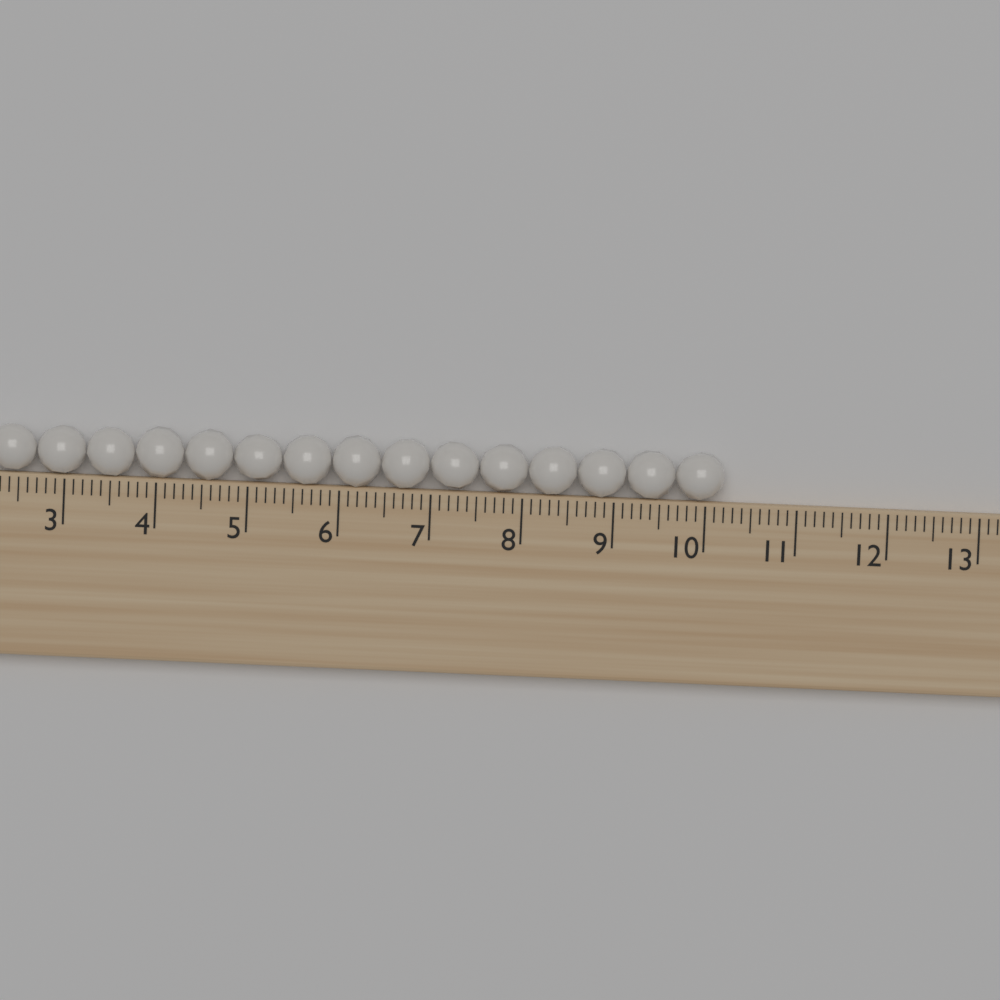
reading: 10.2 (no unit)
